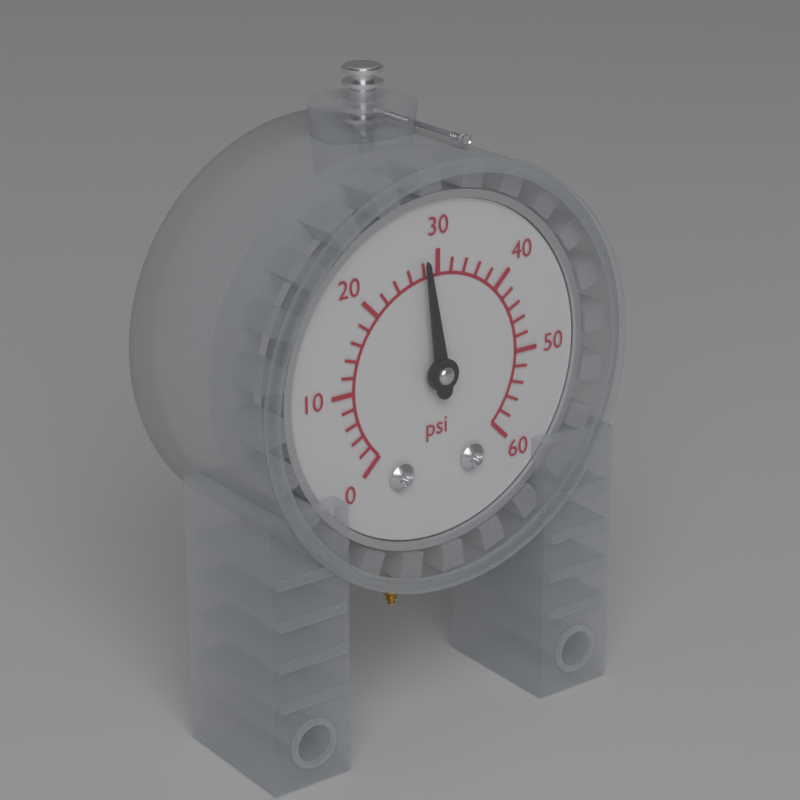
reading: 28 psi
